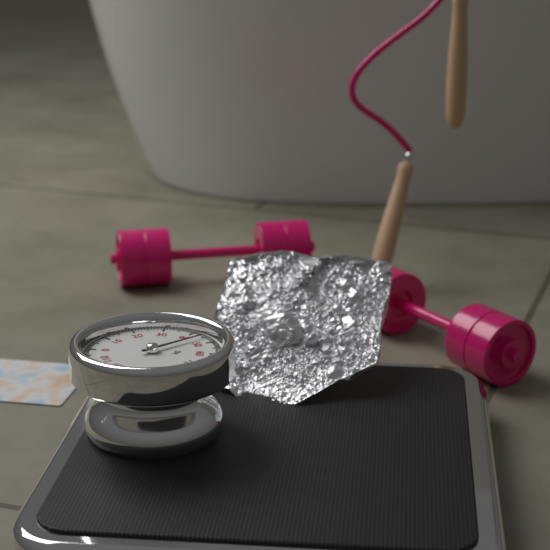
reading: 45 kg
